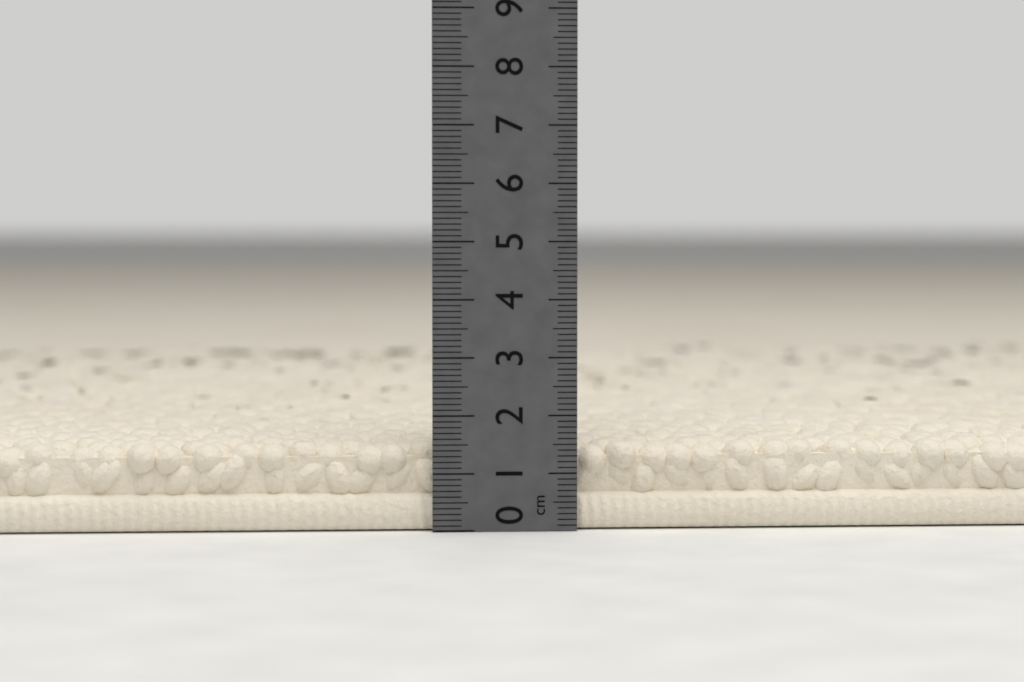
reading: 1.5 cm
